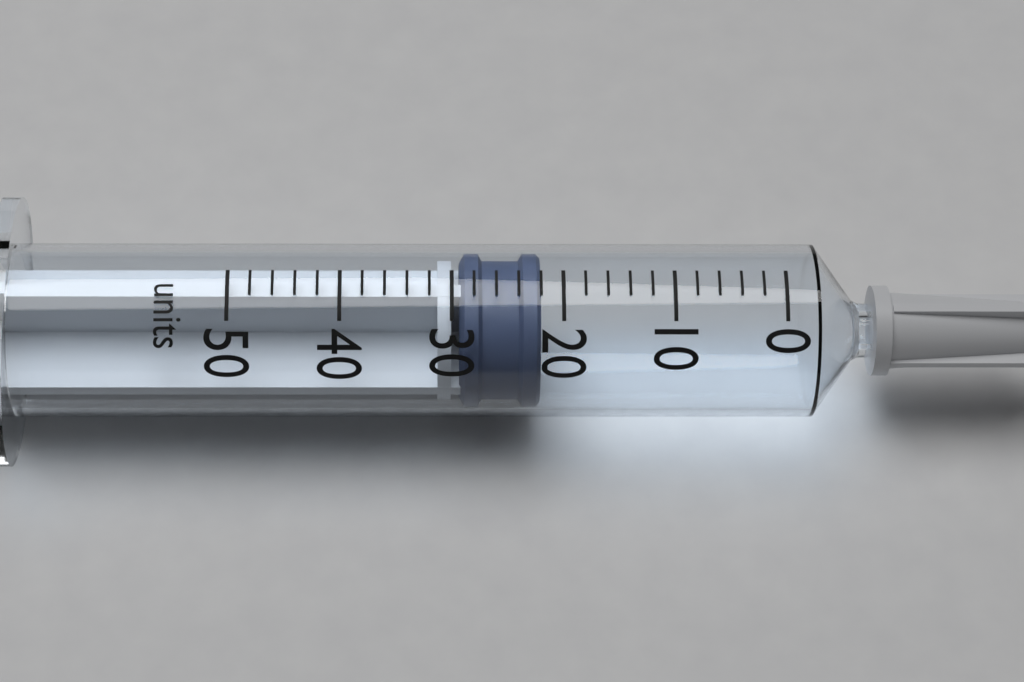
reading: 22 units
